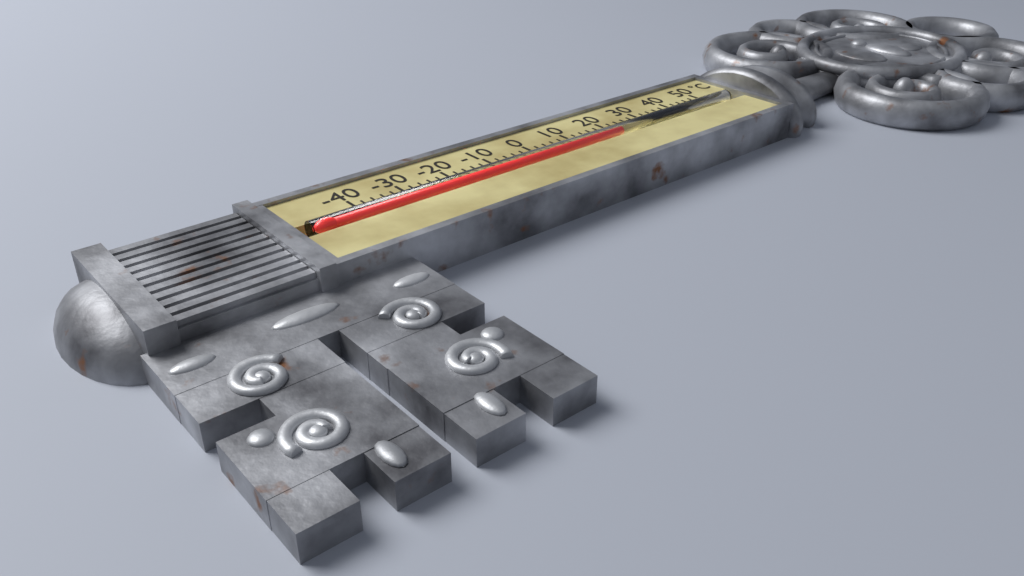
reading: 22 °C
